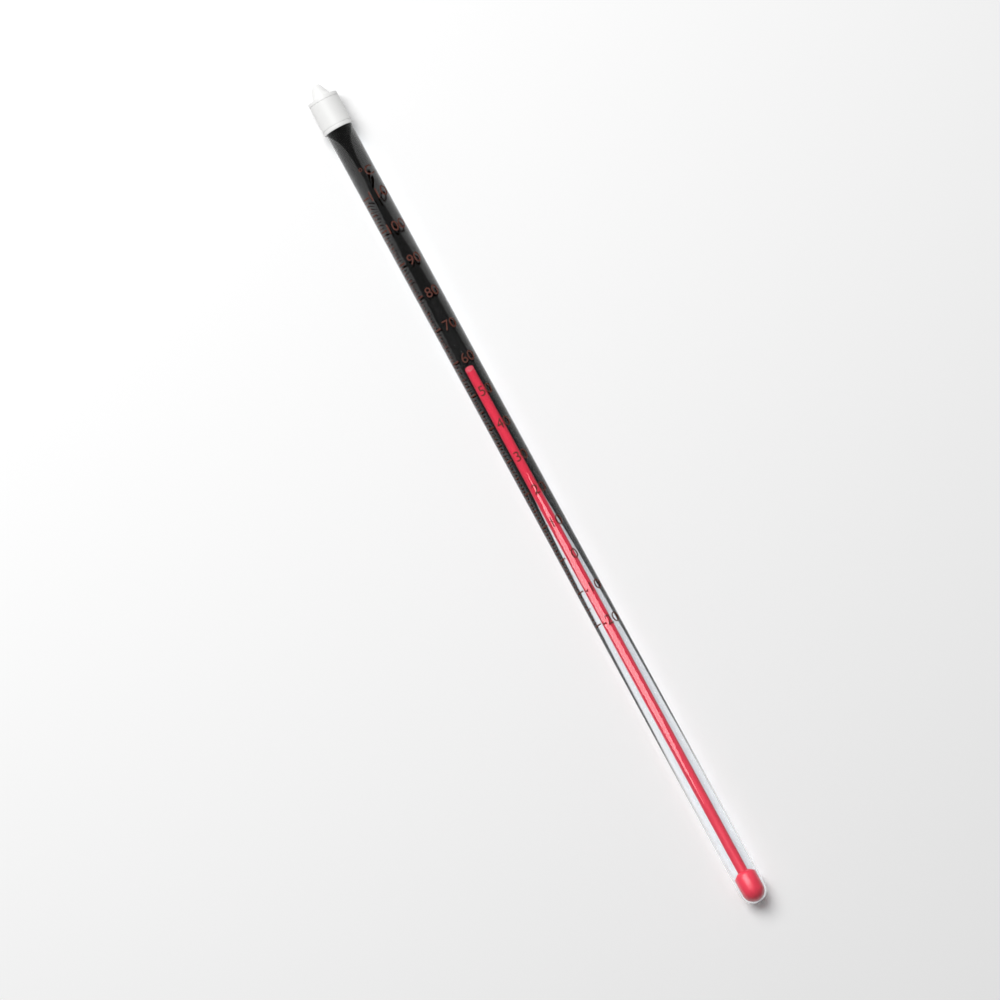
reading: 55 °C
